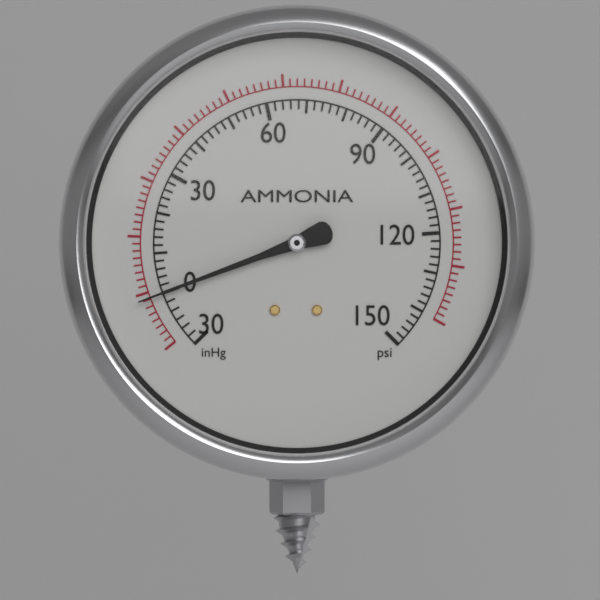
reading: 0 psi
